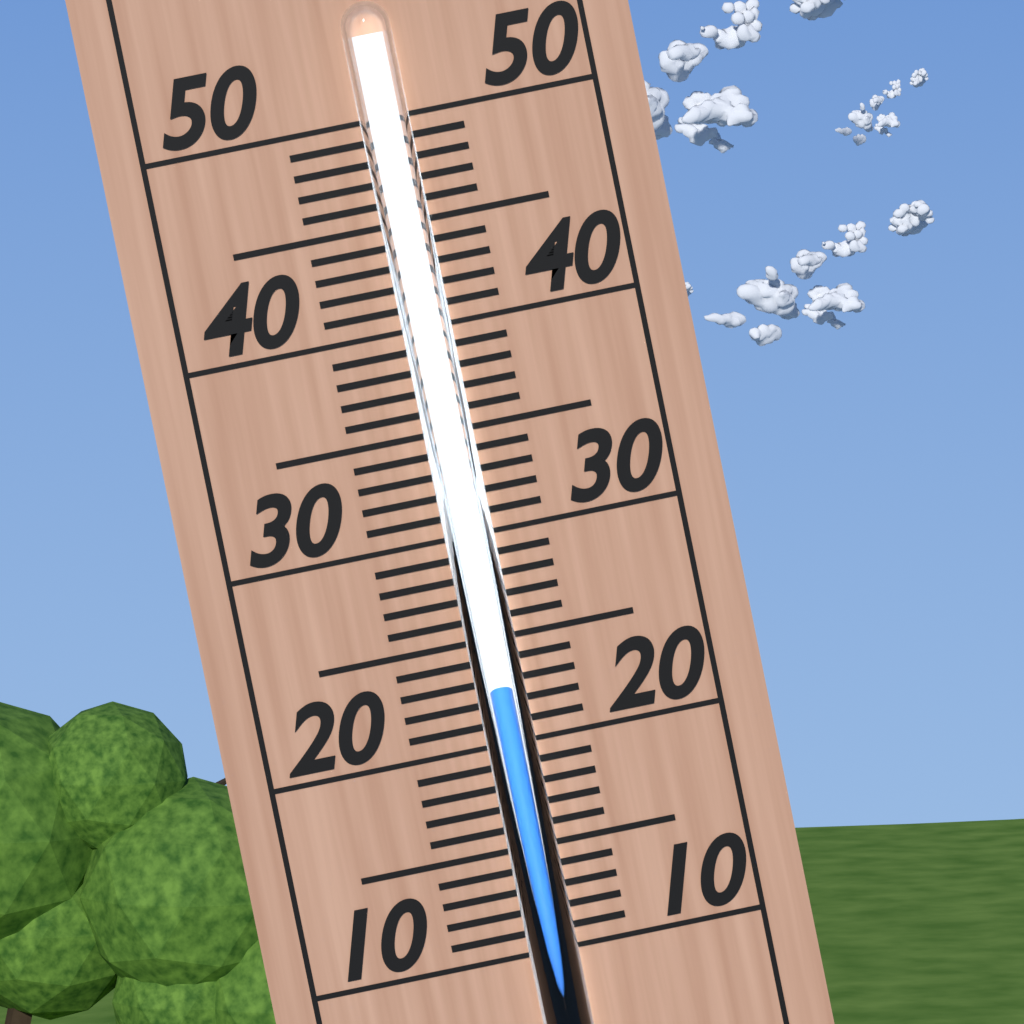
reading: 23 (no unit)
